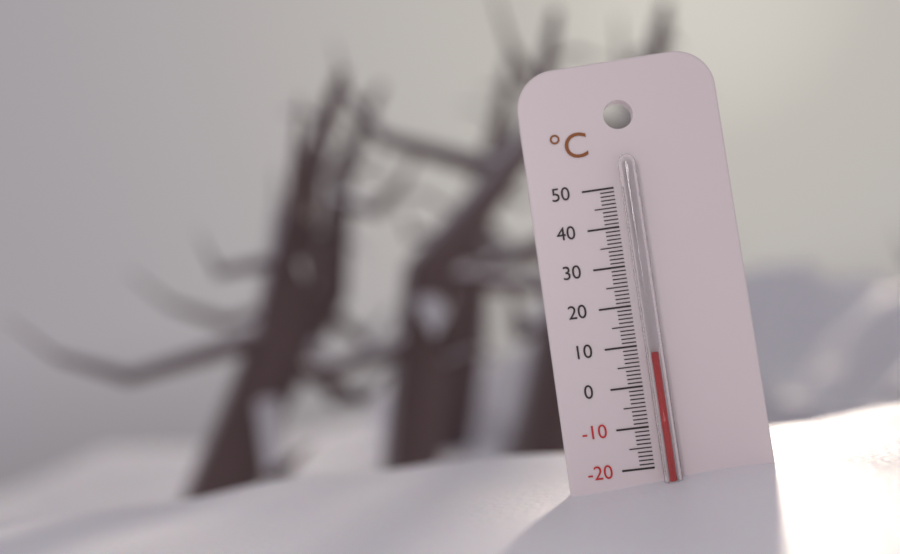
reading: 8 °C
